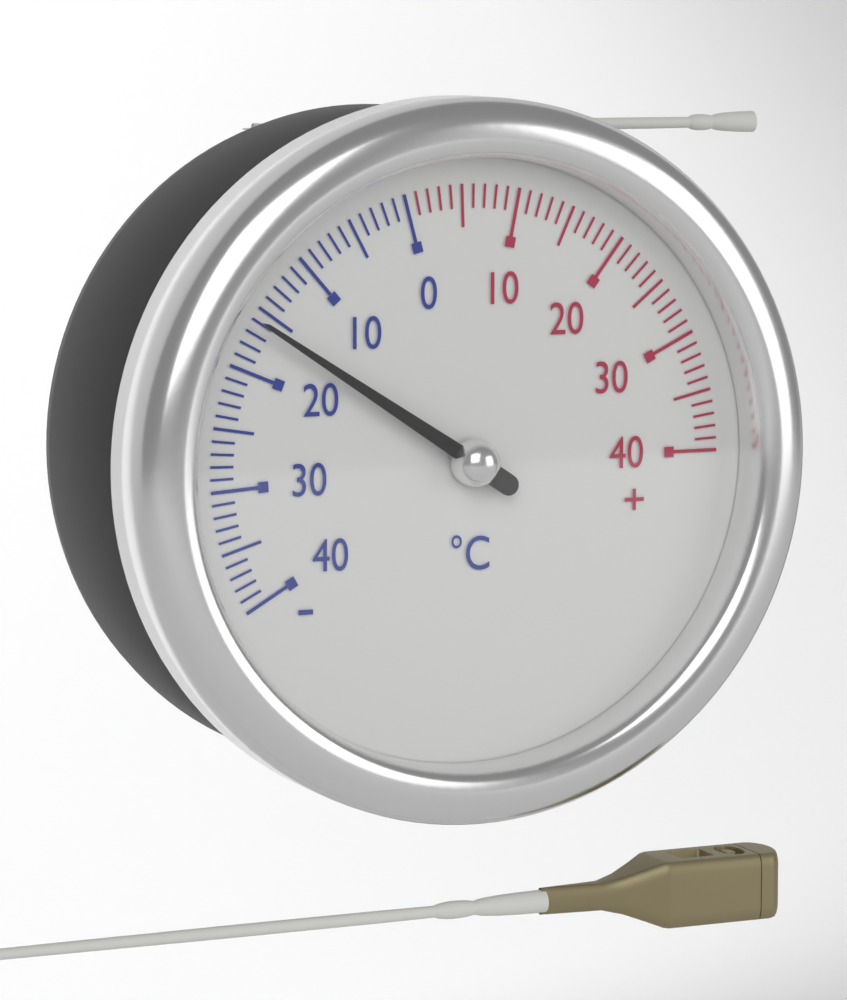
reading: -16 °C
